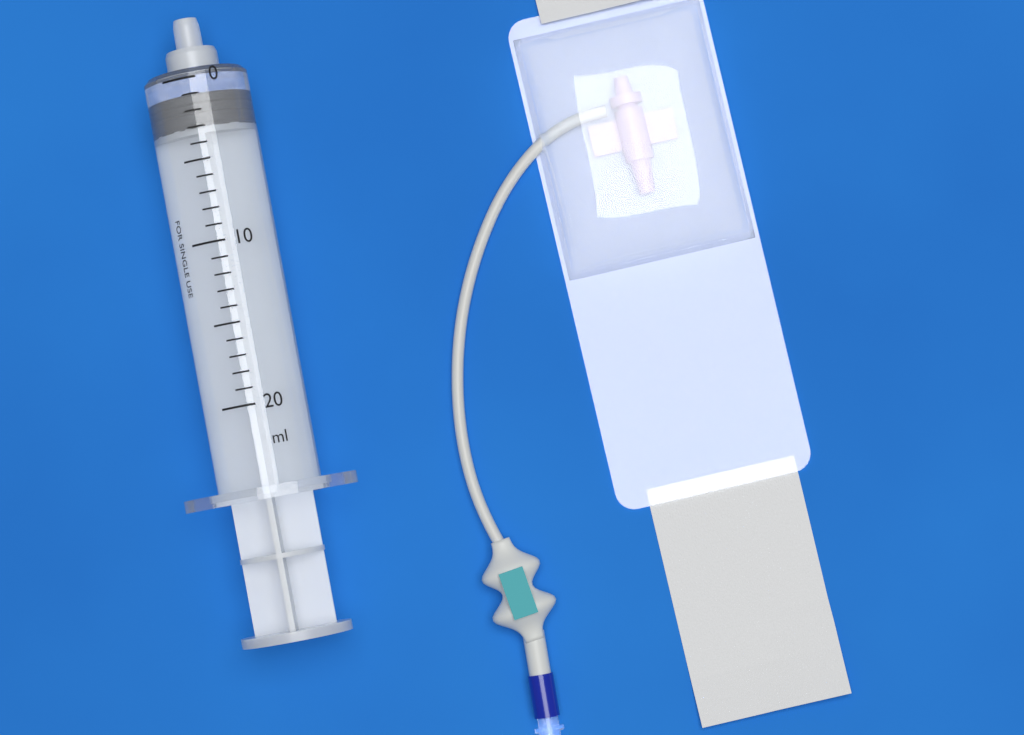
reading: 1 ml
